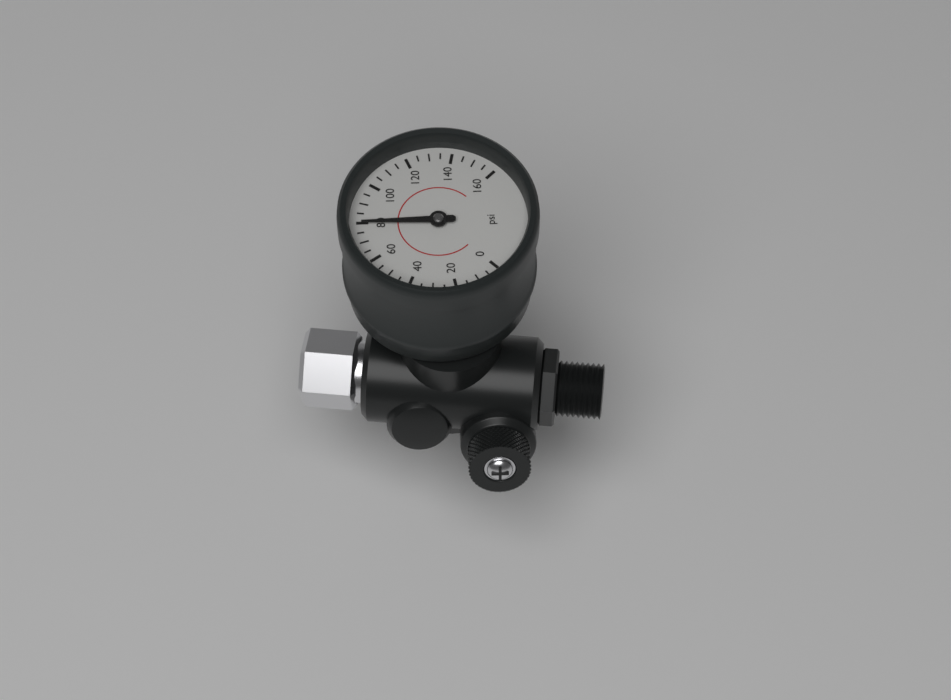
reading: 80 psi
